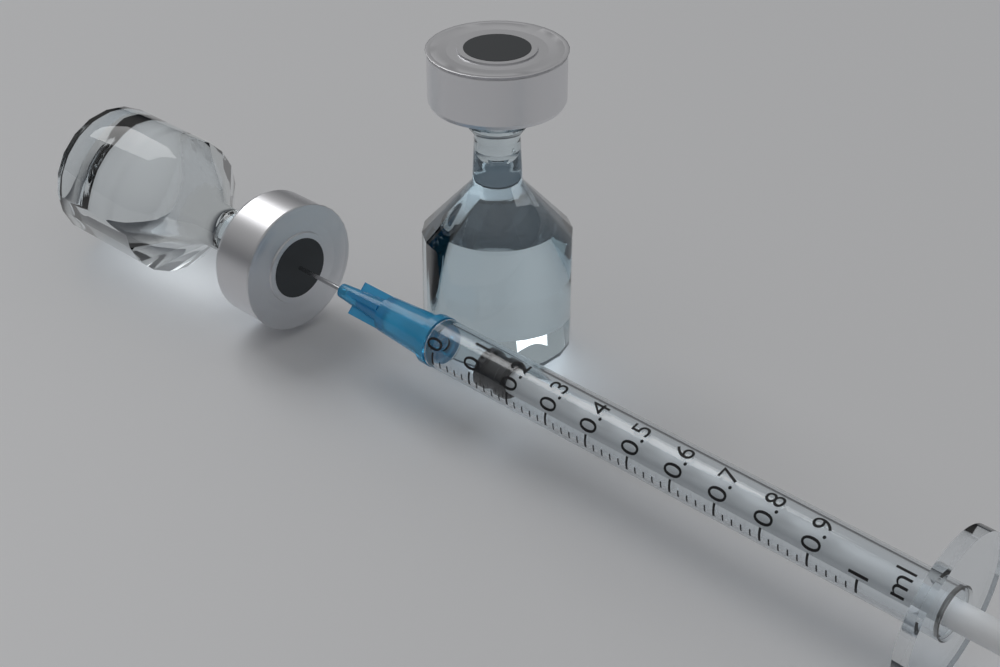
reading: 0.10 ml
